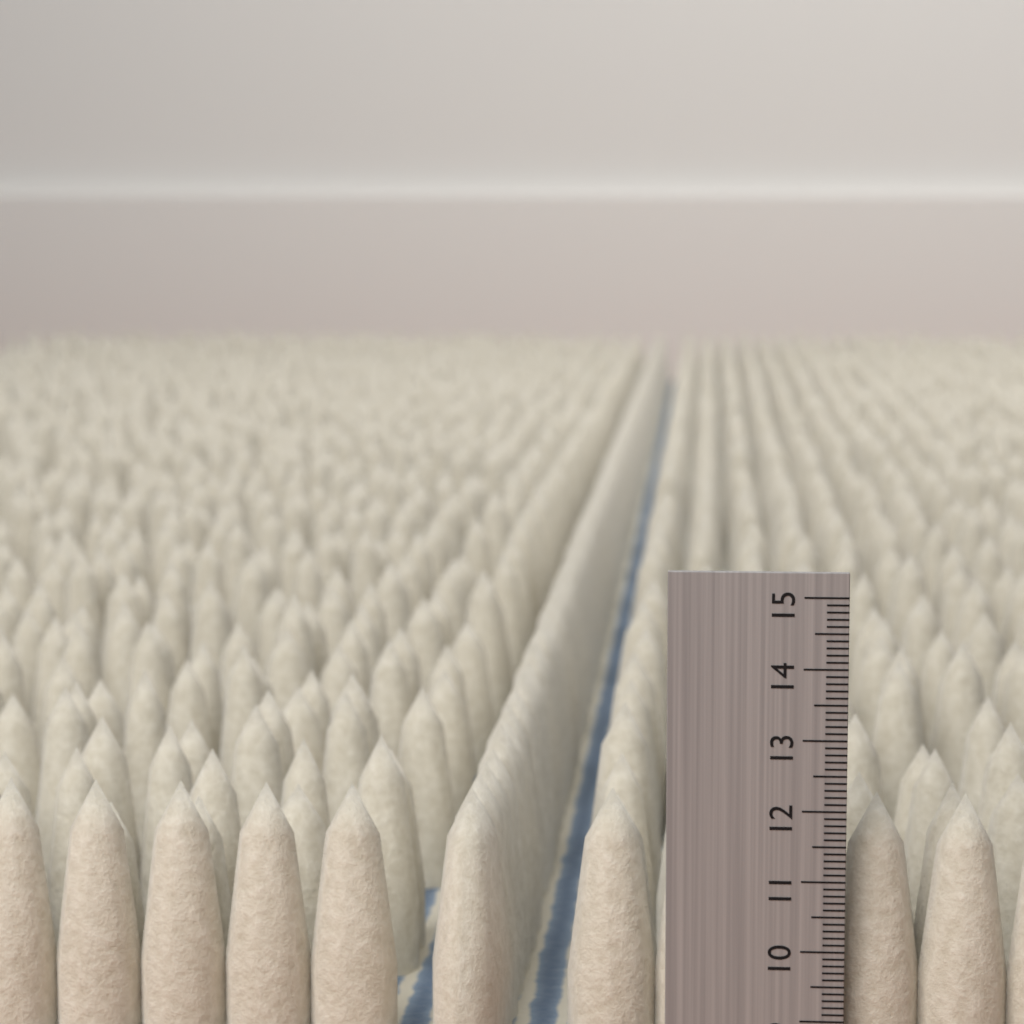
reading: 12.1 (no unit)
